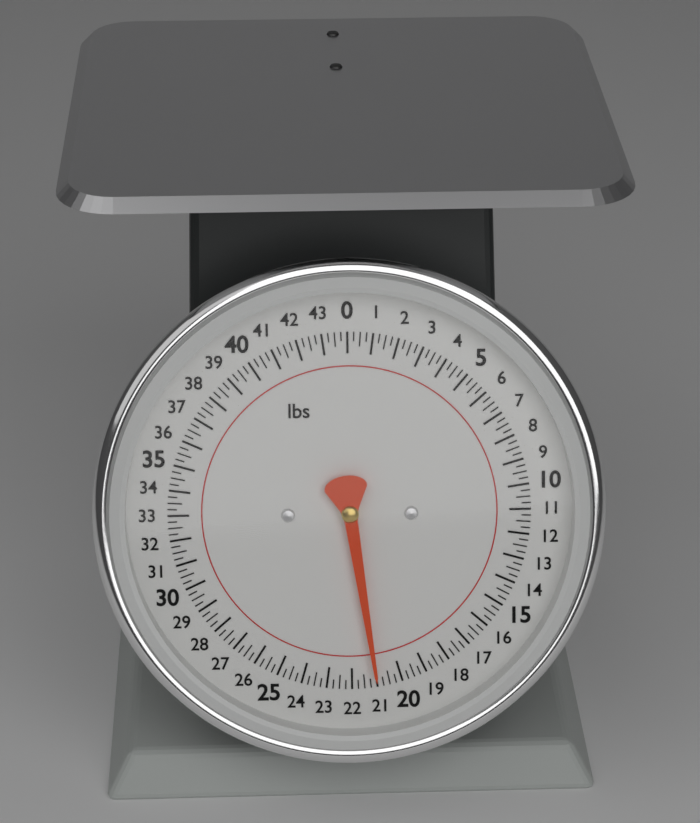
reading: 21.00 lbs
